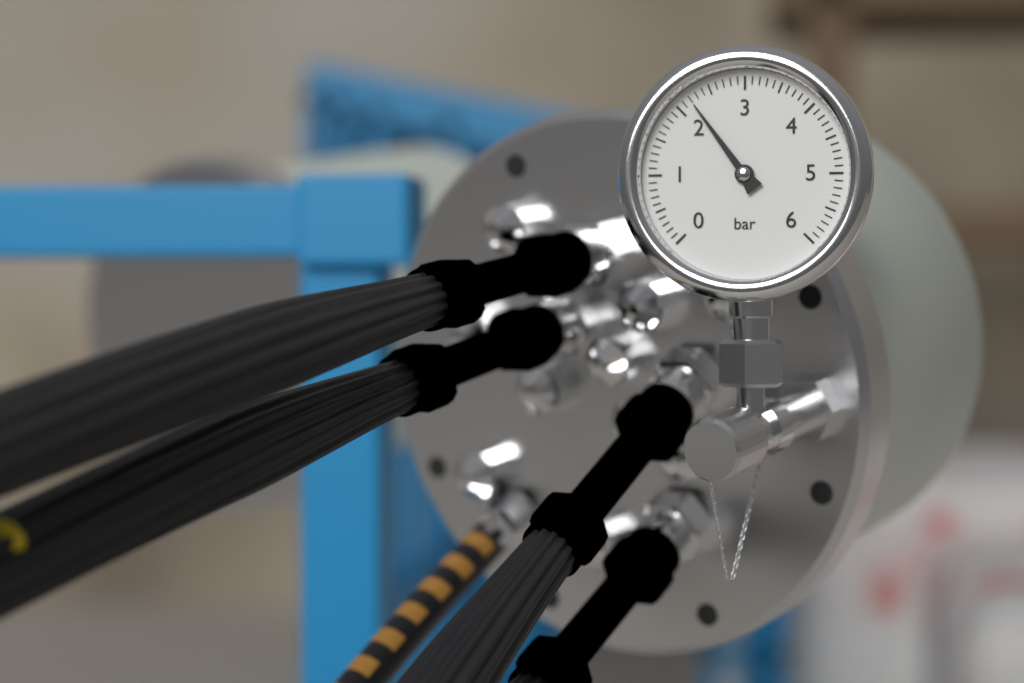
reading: 2.2 bar
